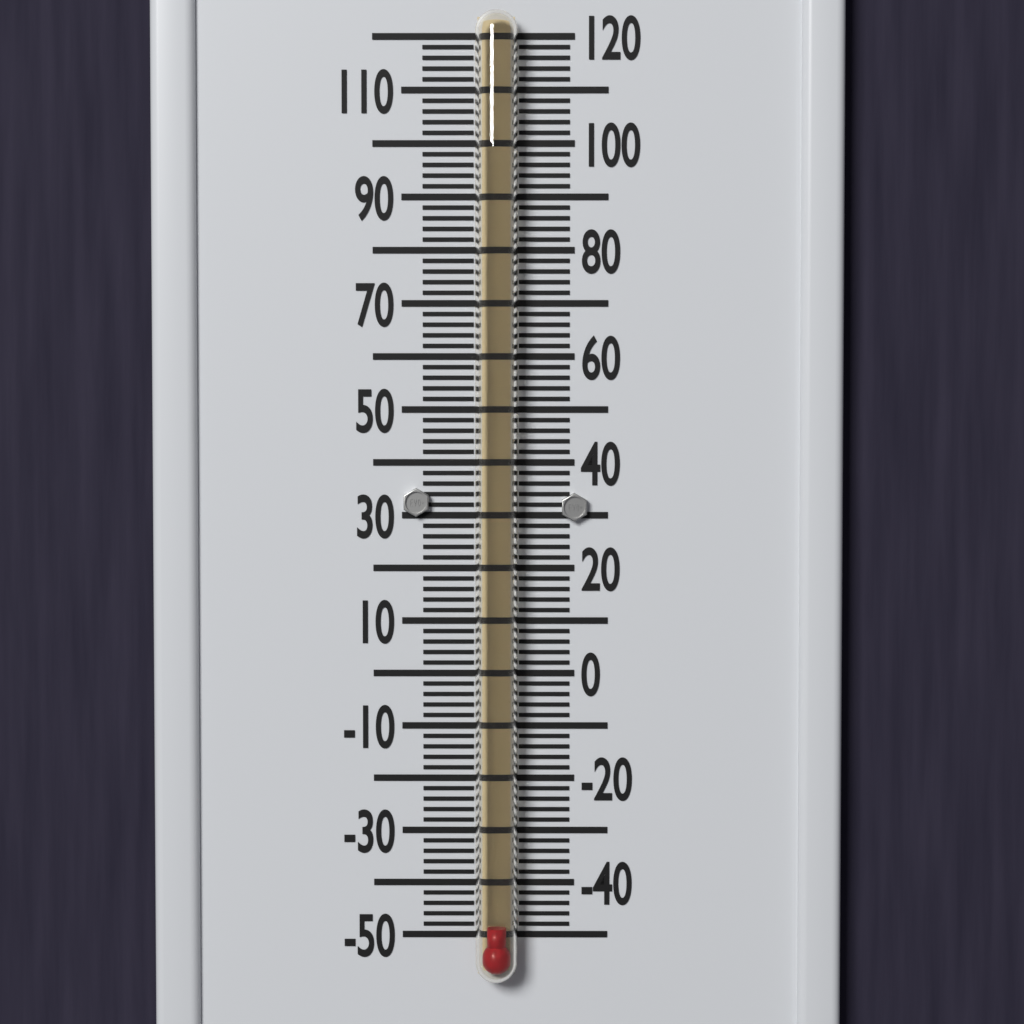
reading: -48 °F
